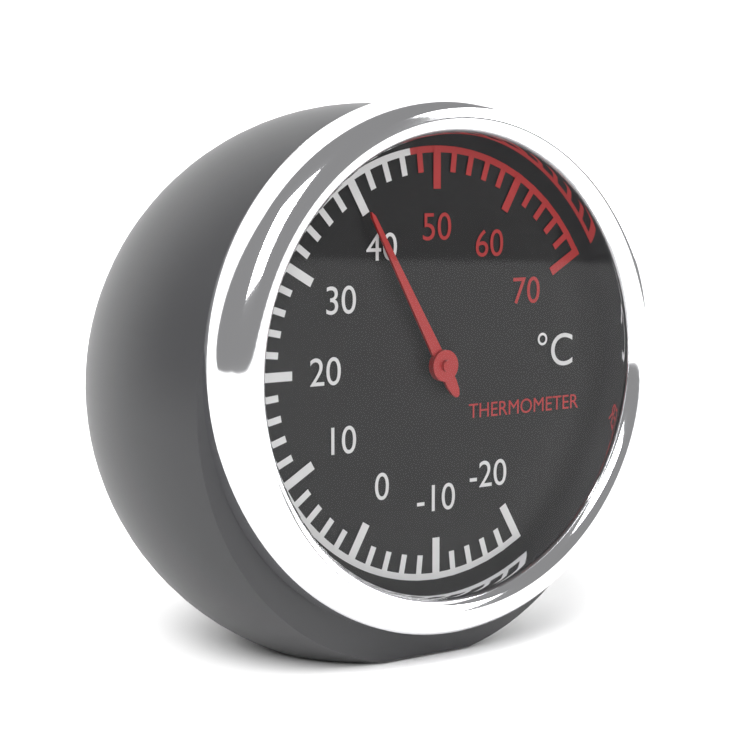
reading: 40 °C
